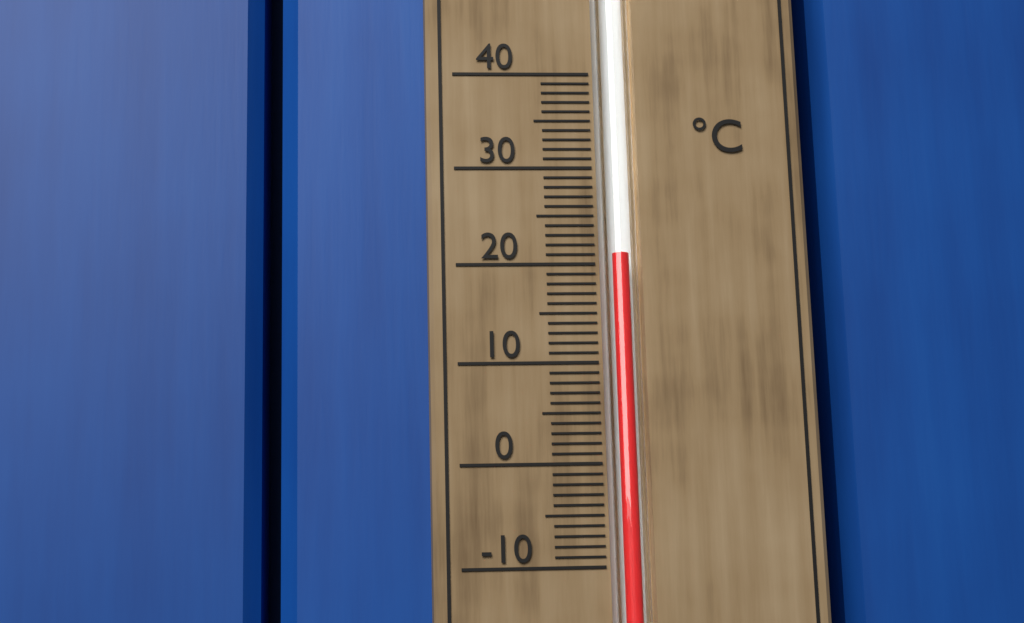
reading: 21 °C
